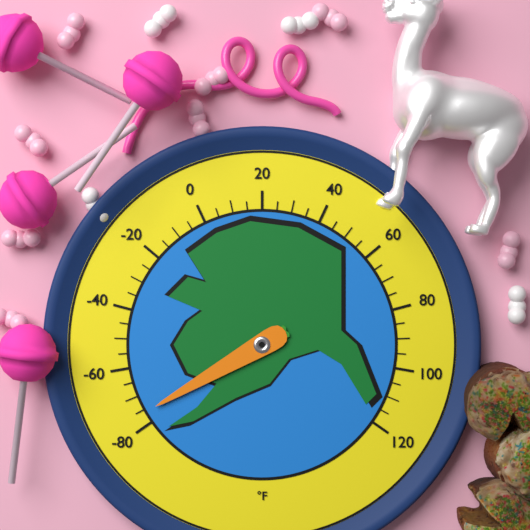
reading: -76 °F
